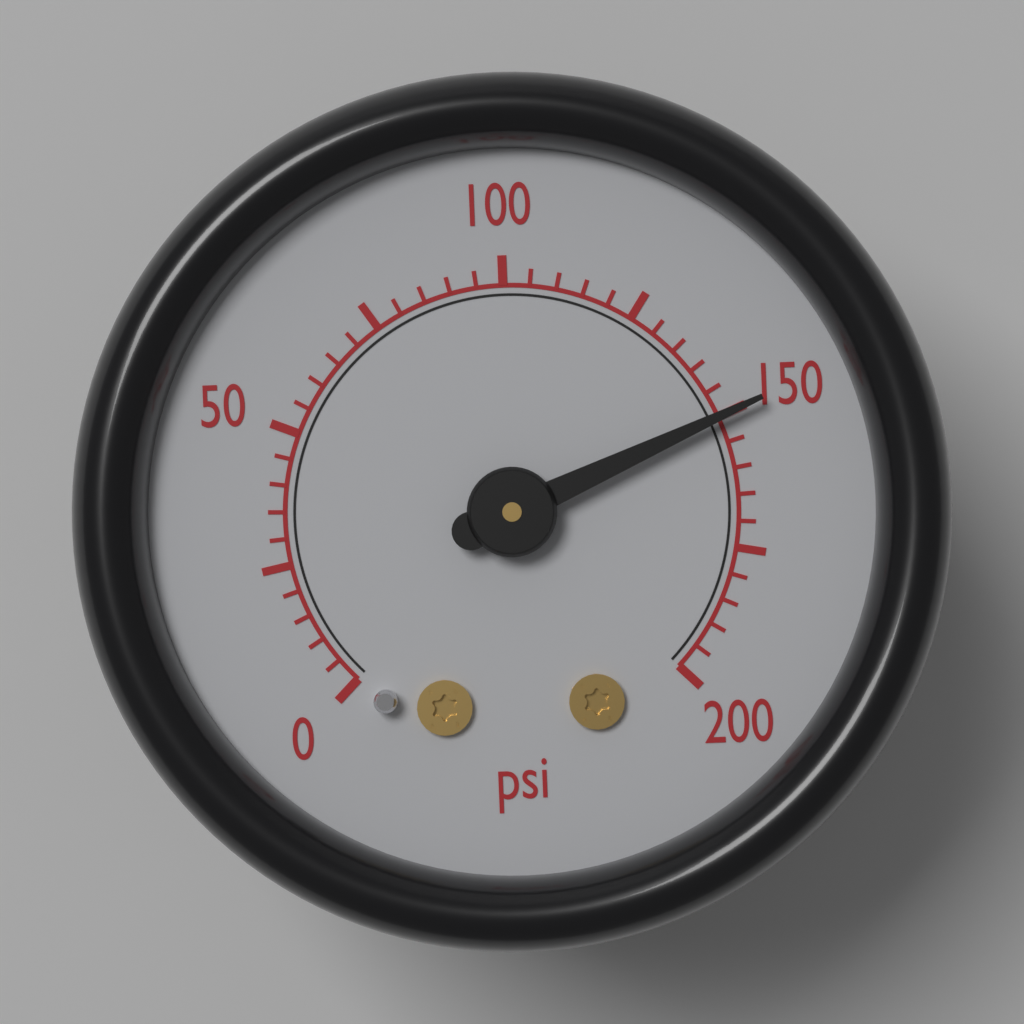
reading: 150 psi
